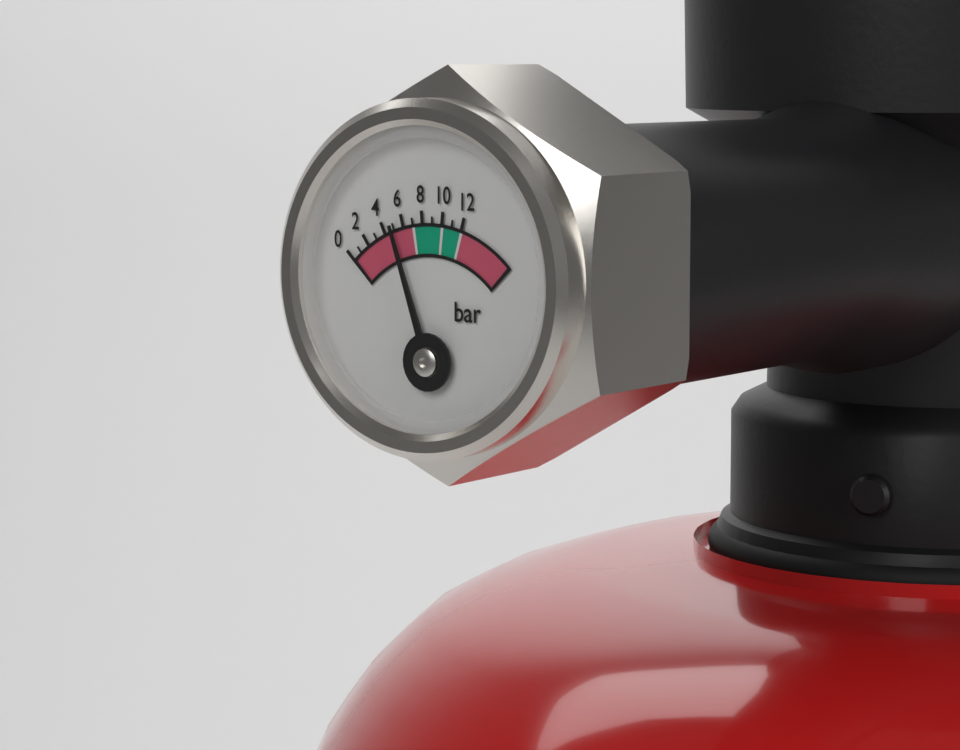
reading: 5 bar
